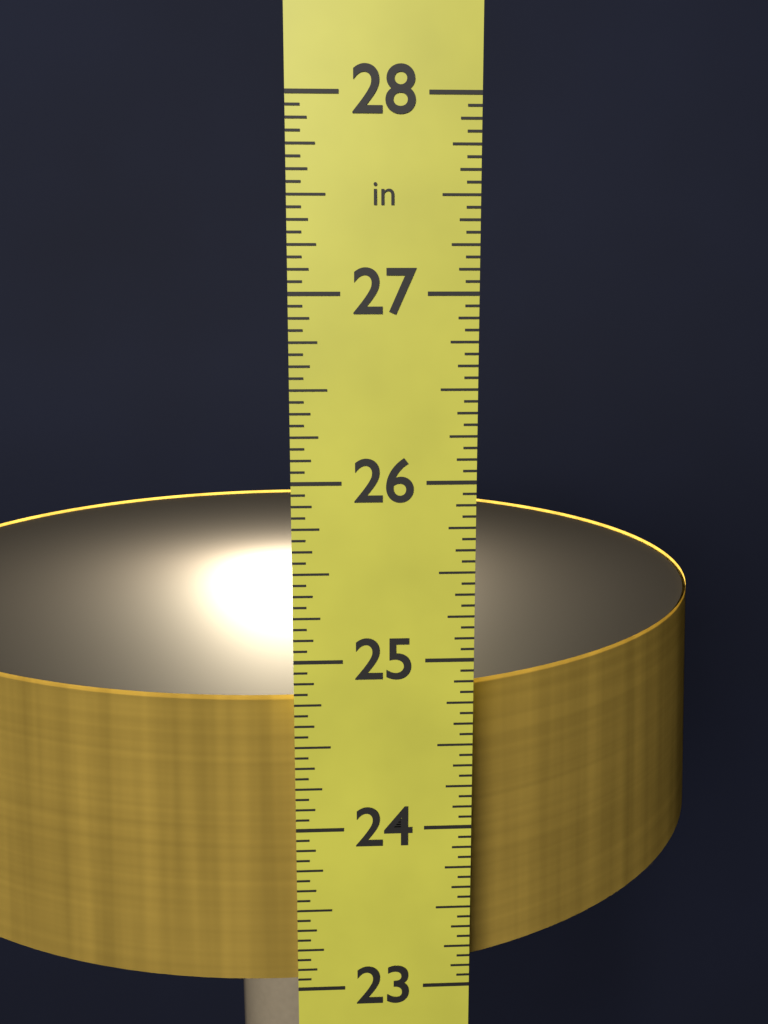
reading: 24.7500 in
